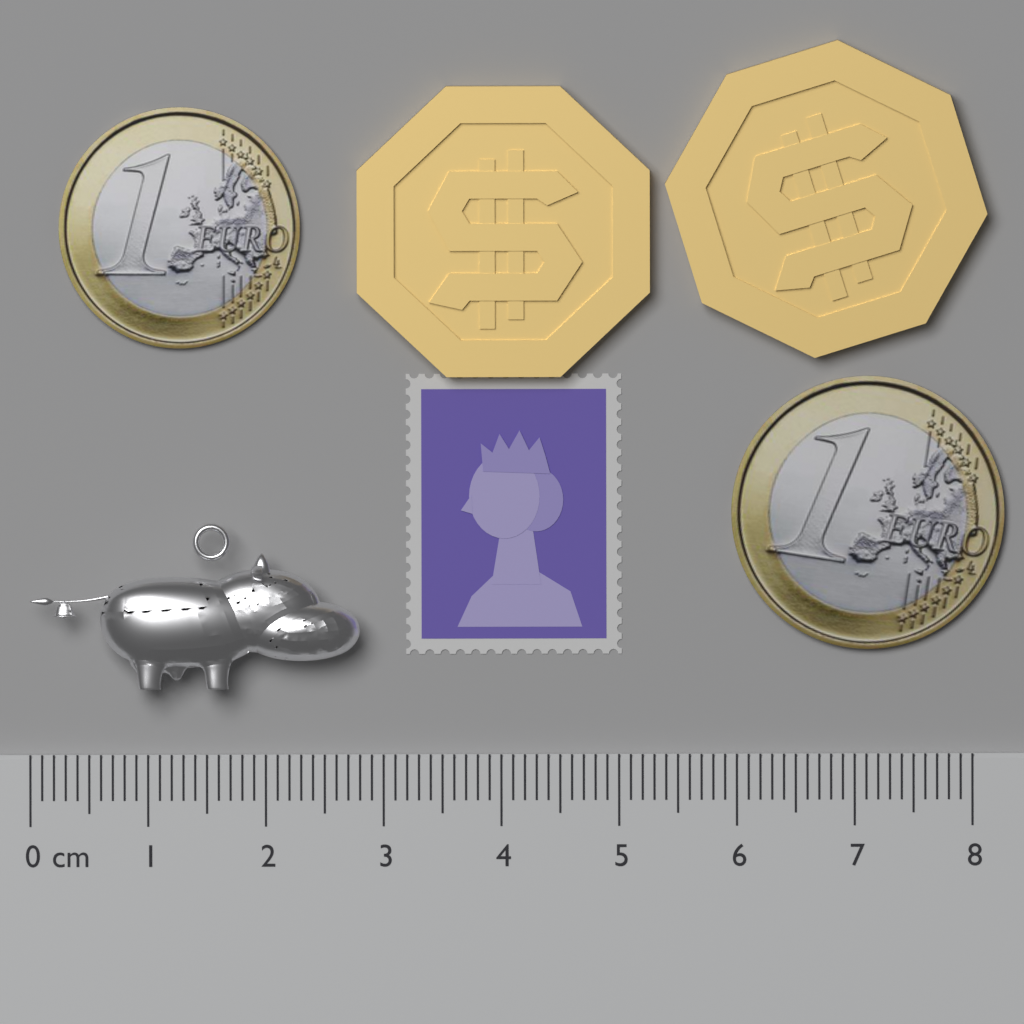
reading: 2.8 cm
